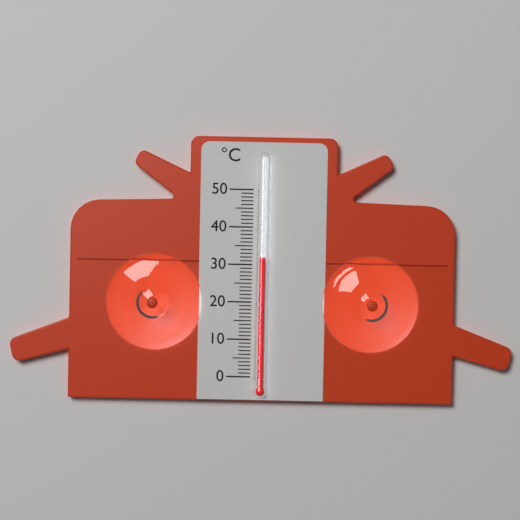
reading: 32 °C
